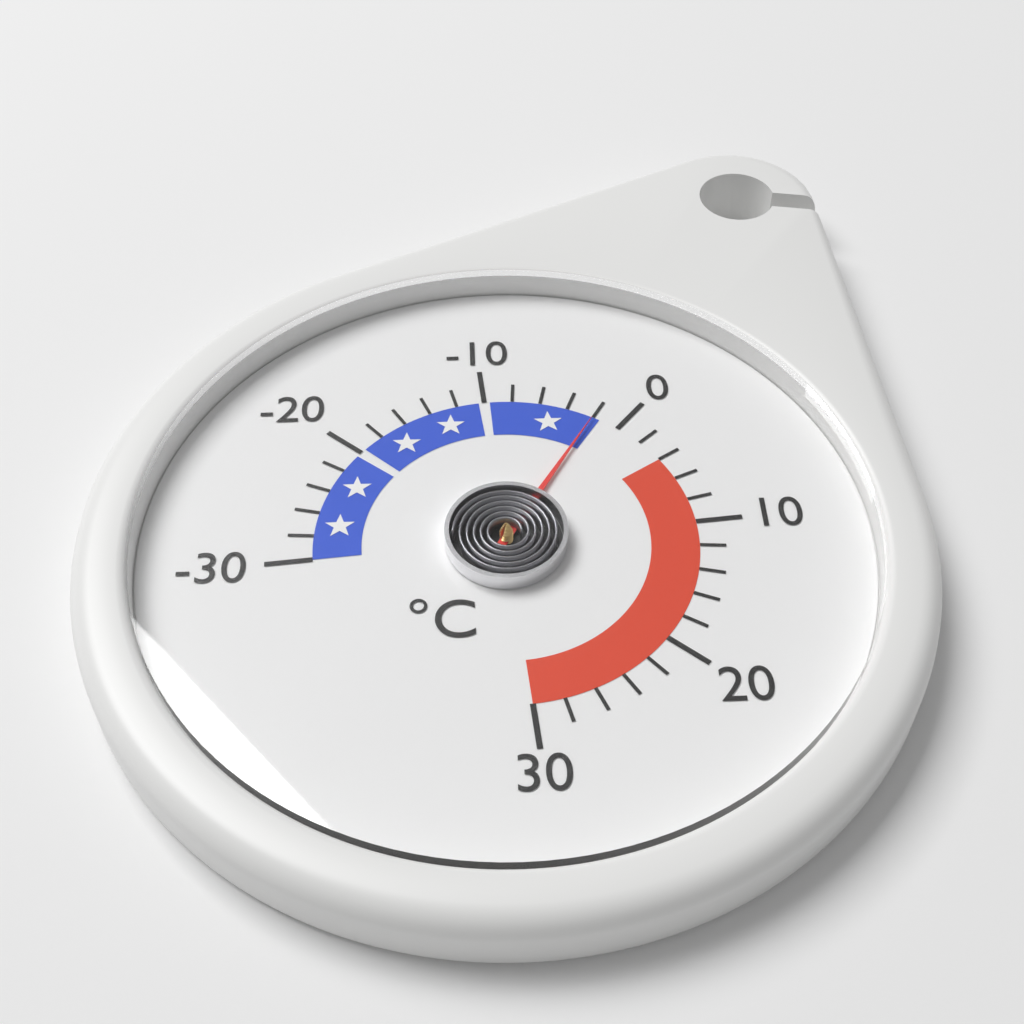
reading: -2 °C
